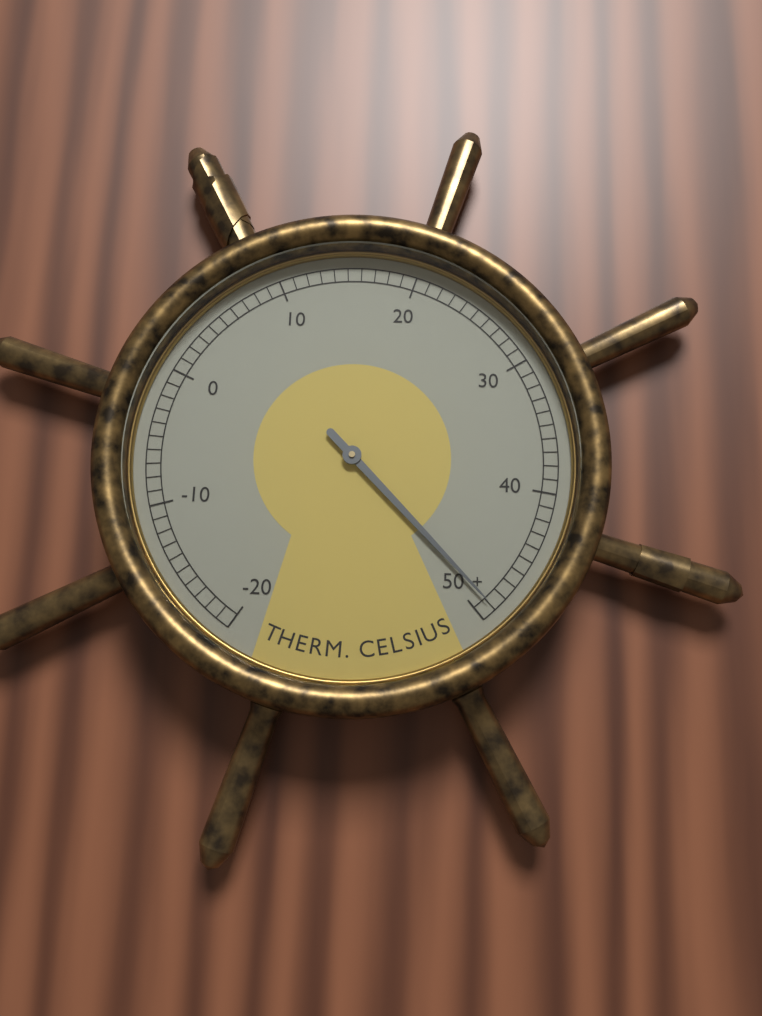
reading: 49 °C
